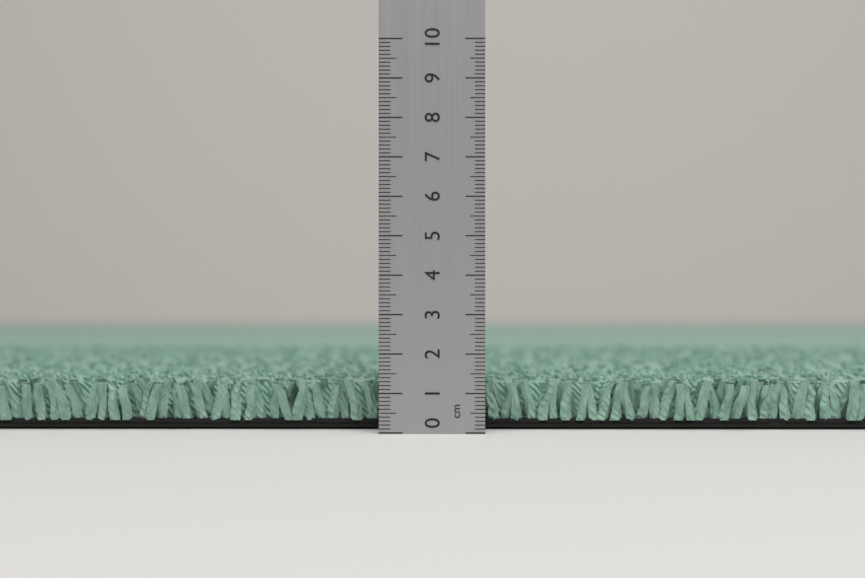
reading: 1.3 cm
